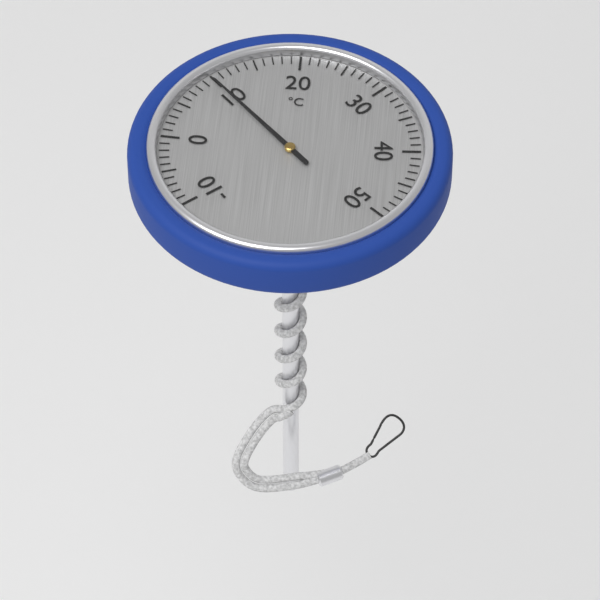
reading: 10 °C
